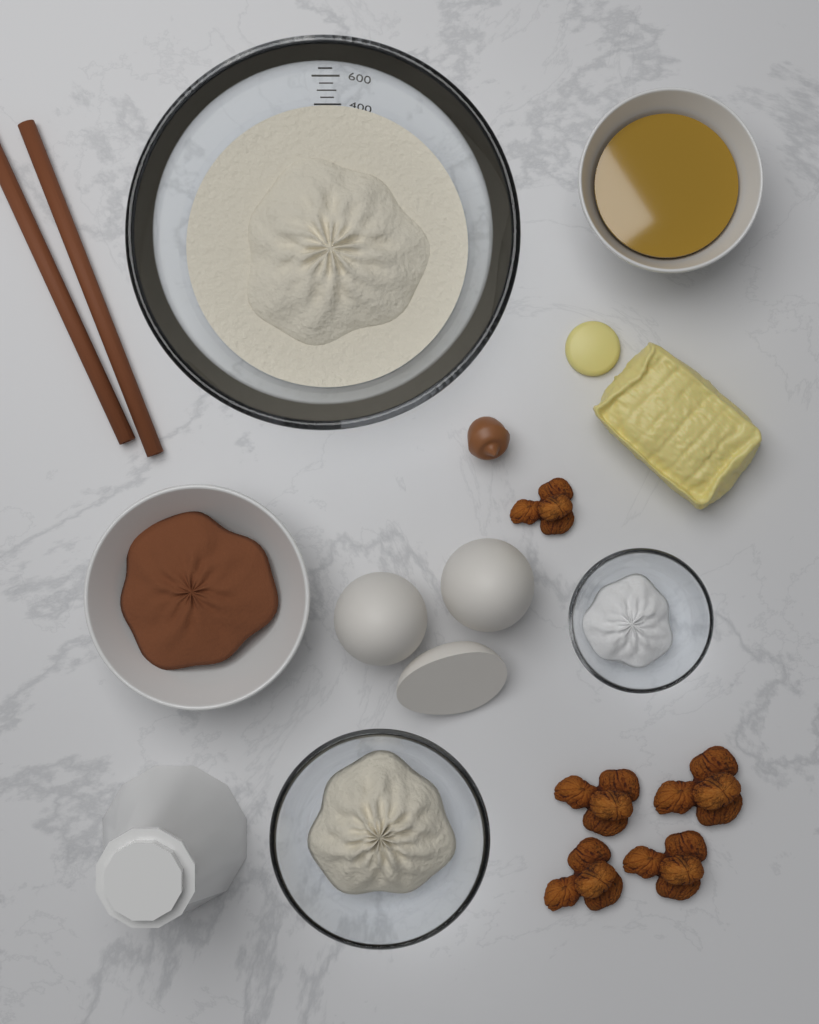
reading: 450 ml
